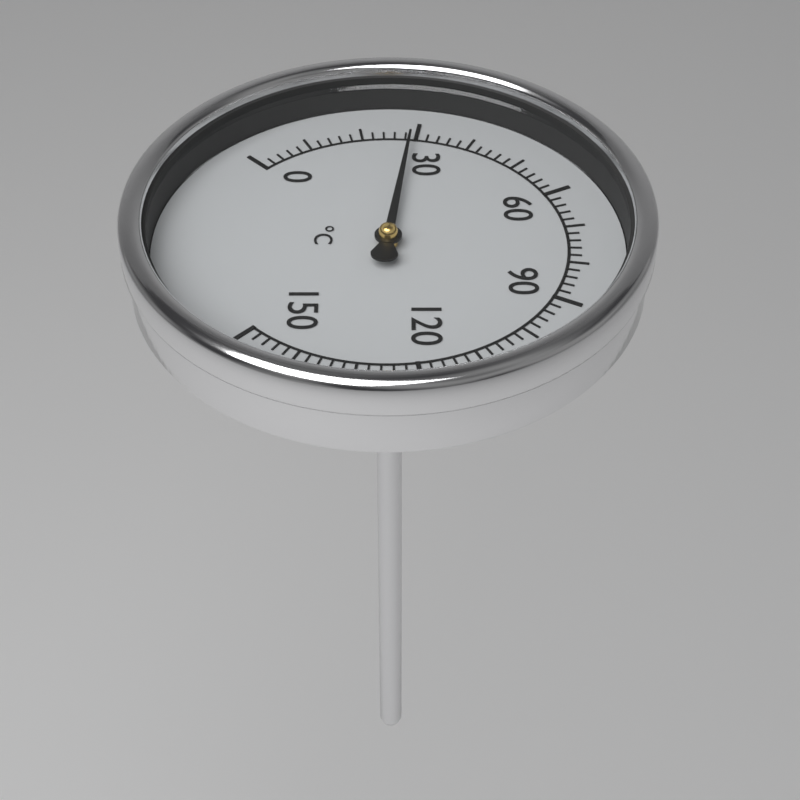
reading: 29 °C
